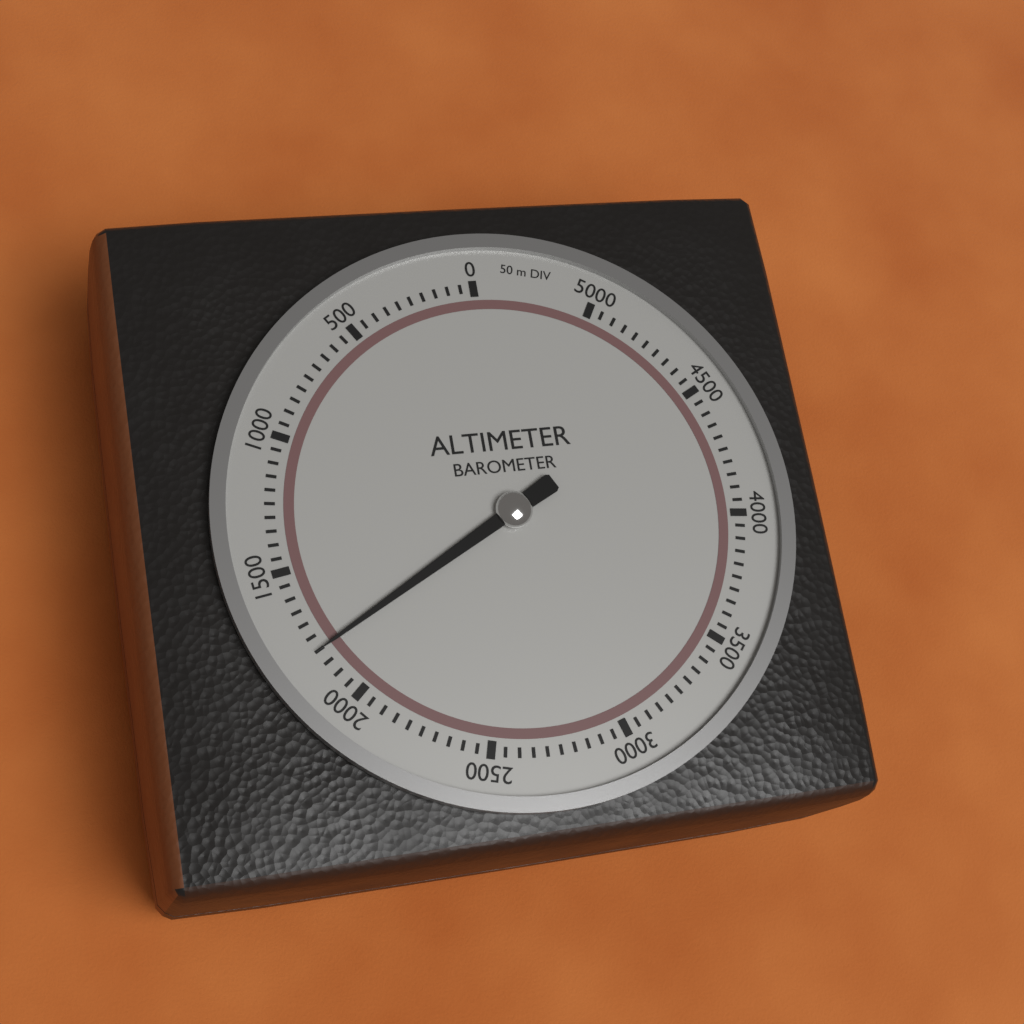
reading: 1800 m
